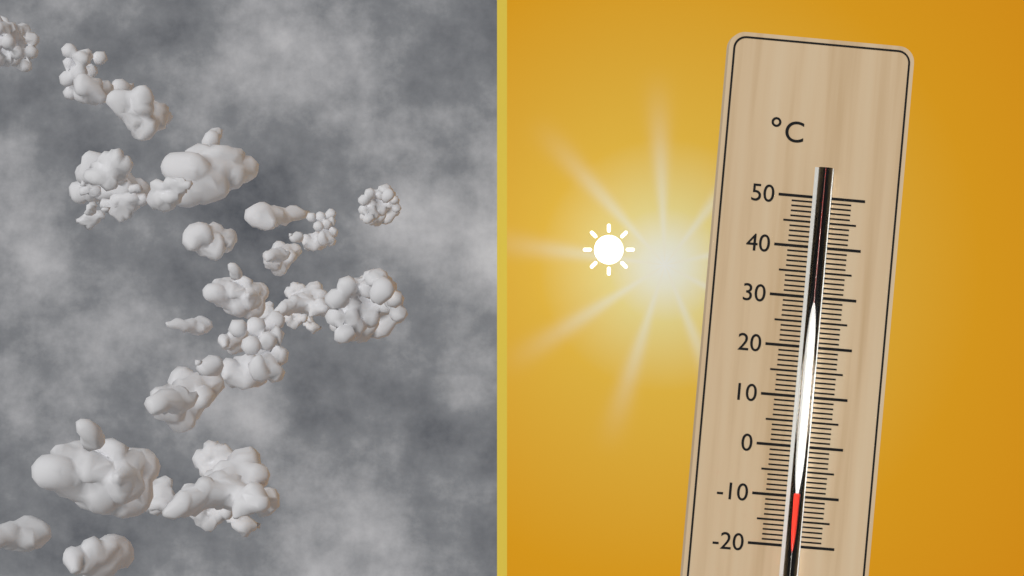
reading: -9 °C
